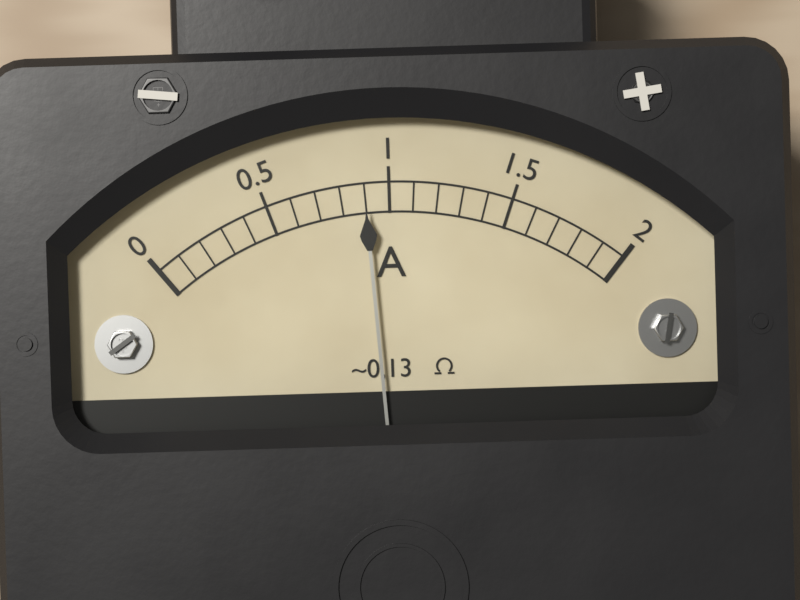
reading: 0.9 A
